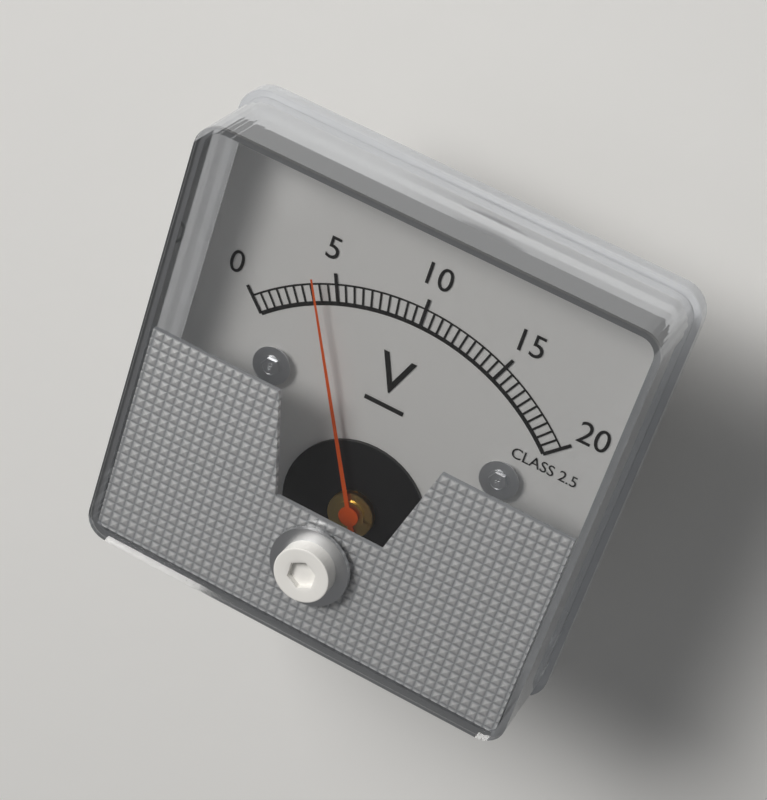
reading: 4.0 V
